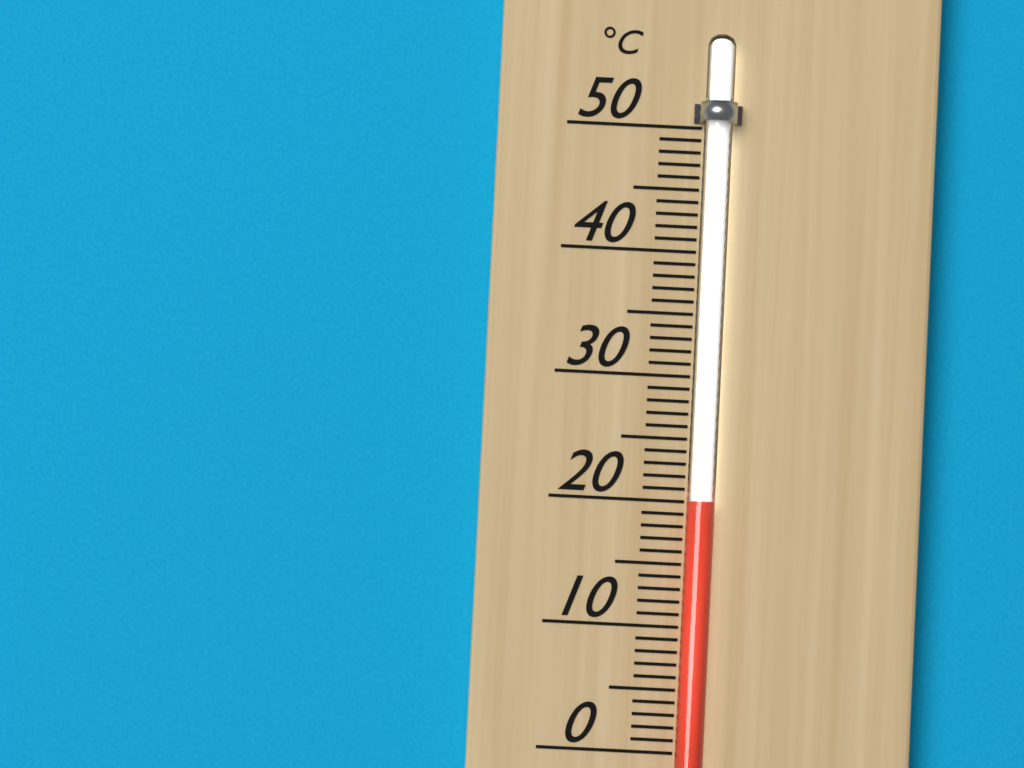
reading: 20 °C
